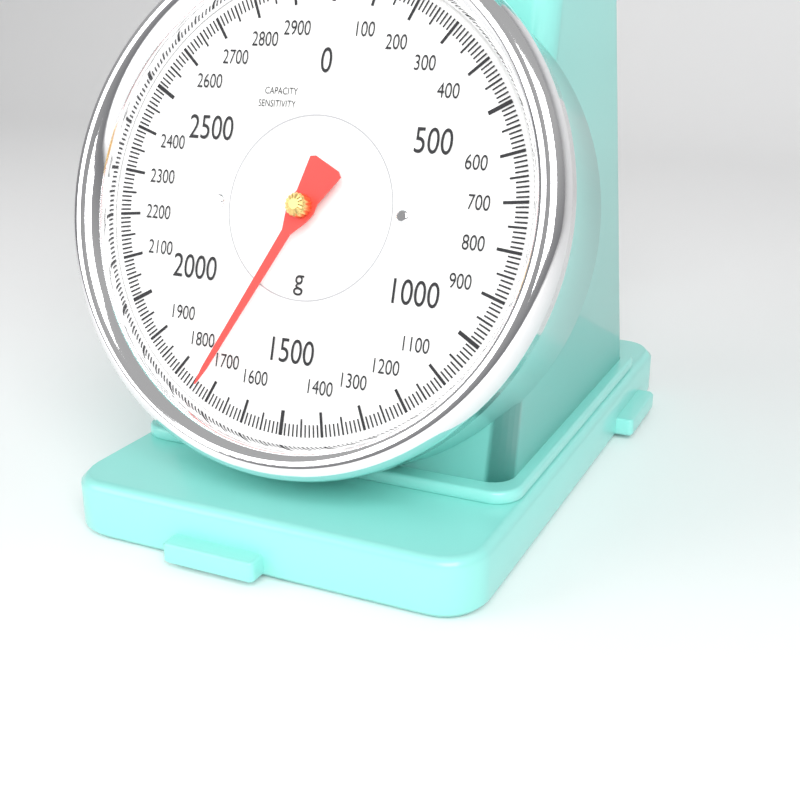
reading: 1730 g
